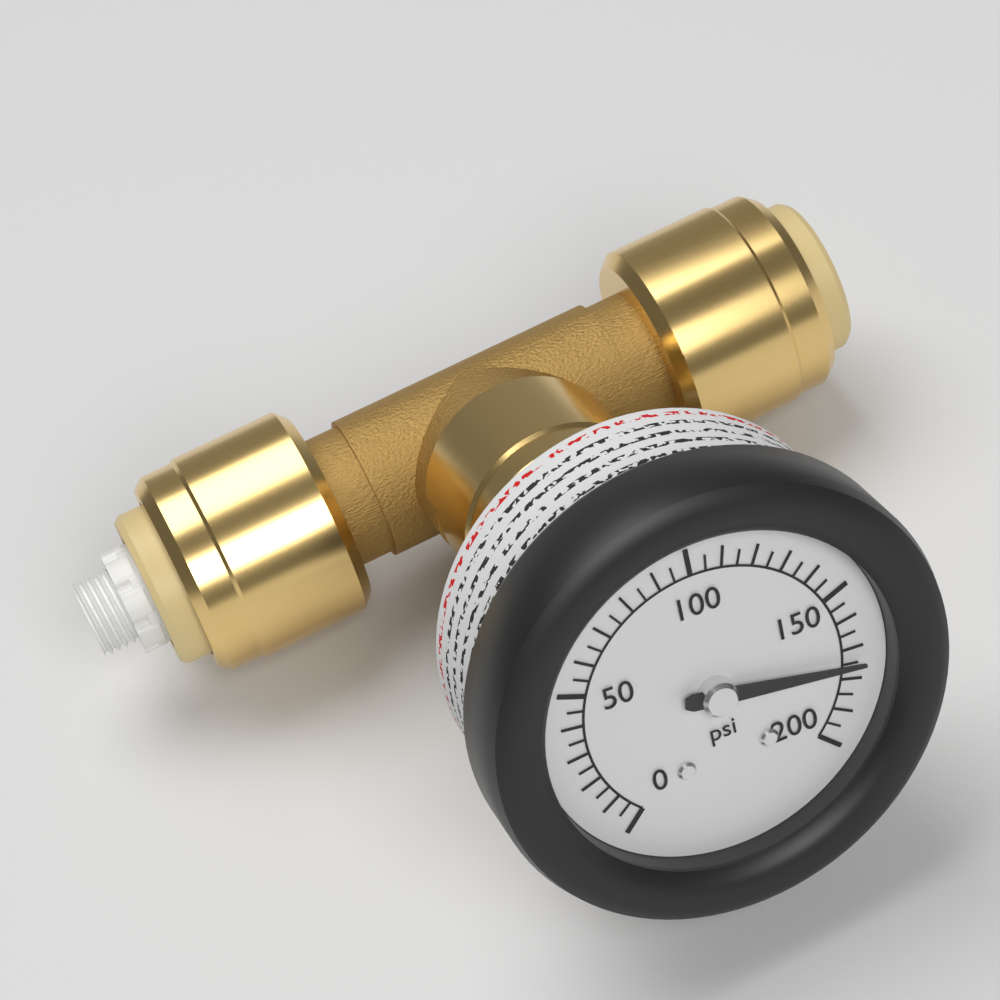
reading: 175 psi
